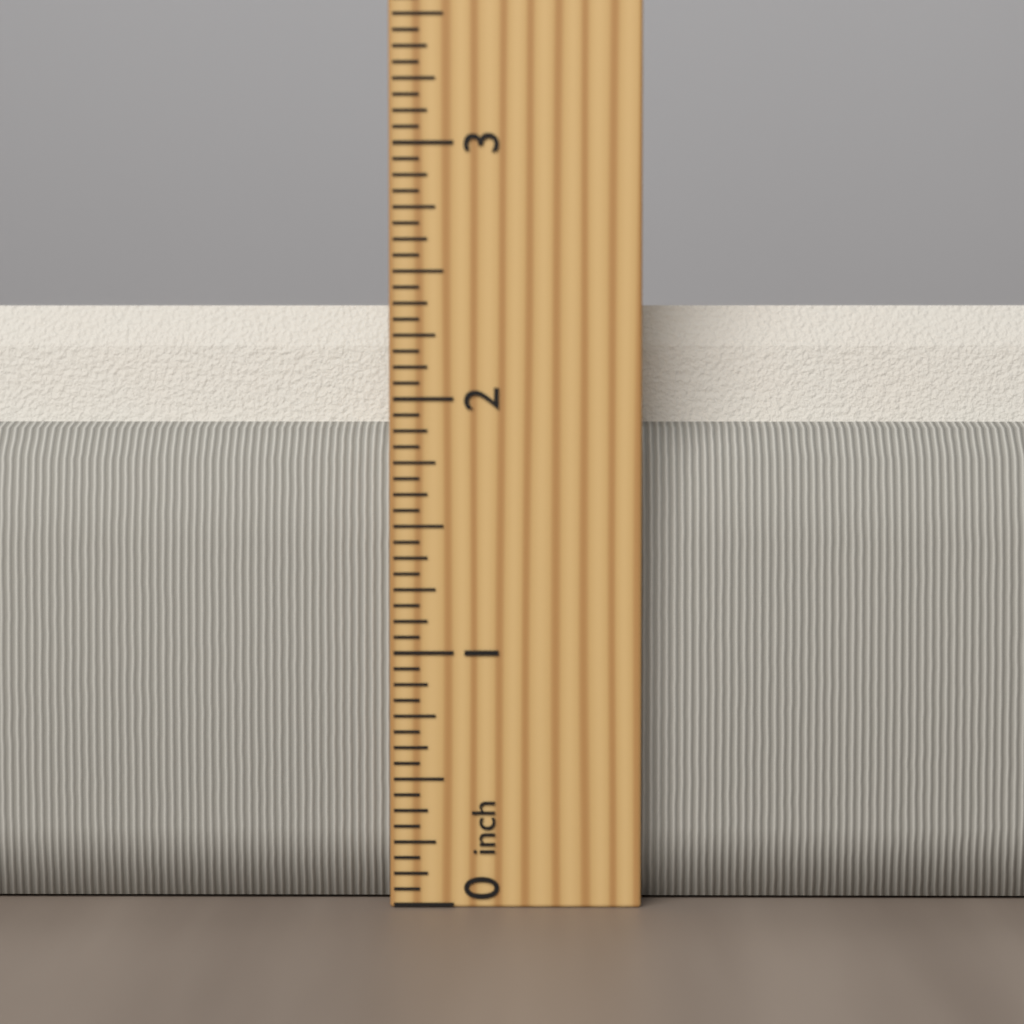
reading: 2.3750 inch
